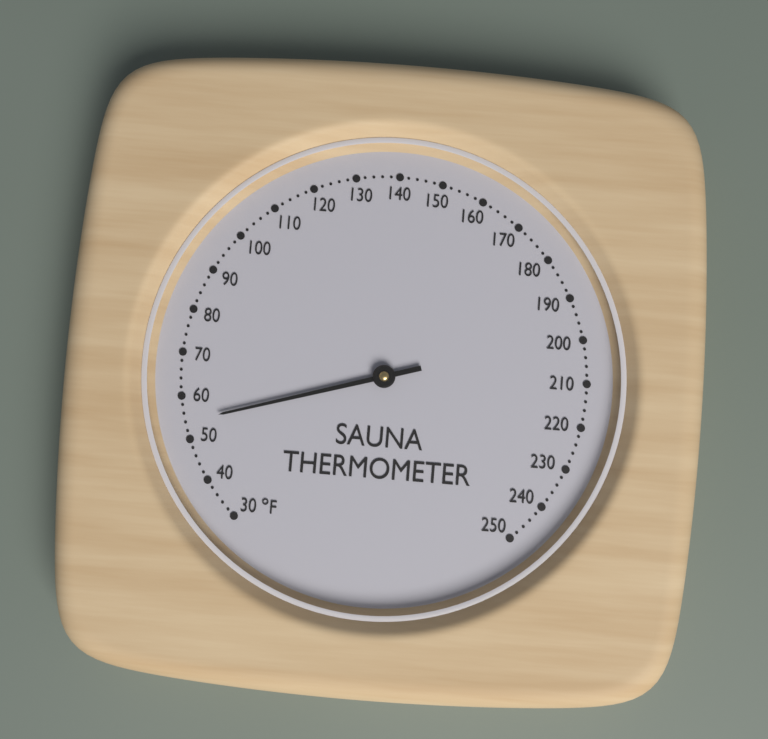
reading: 54 °F
